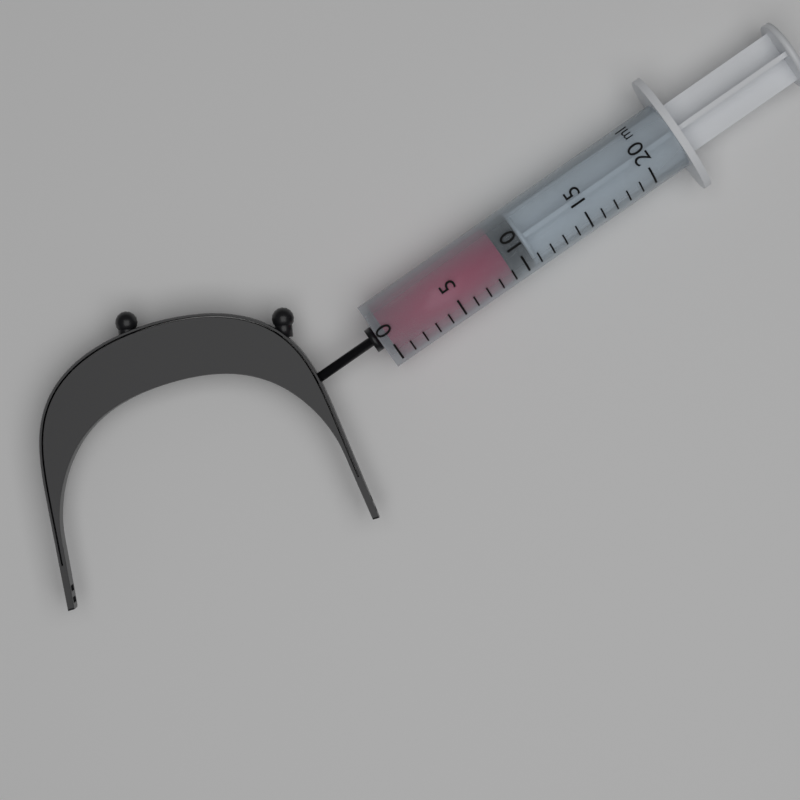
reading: 9 ml
